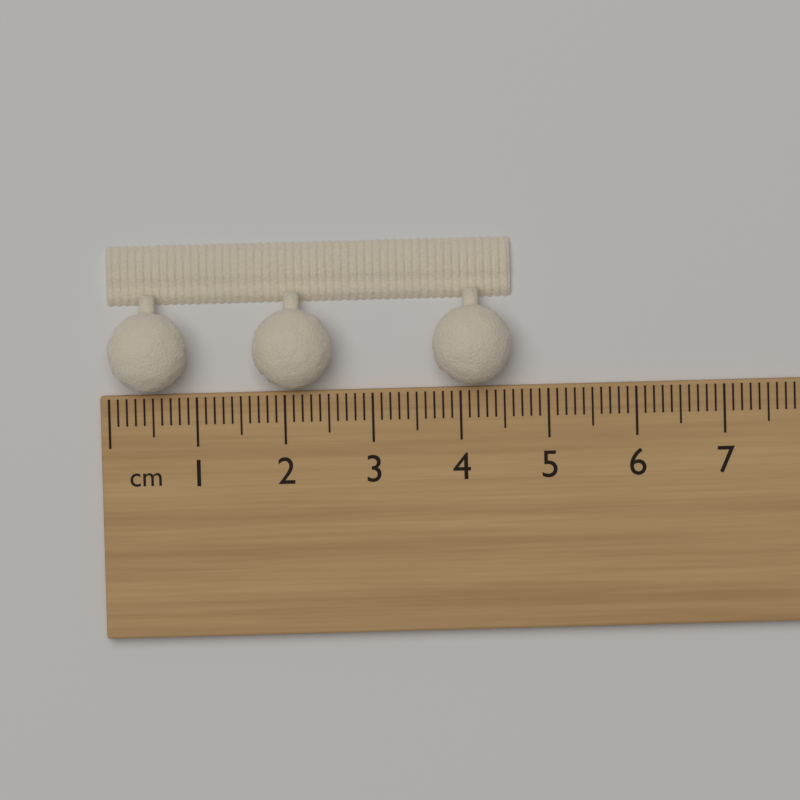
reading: 4.6 cm
